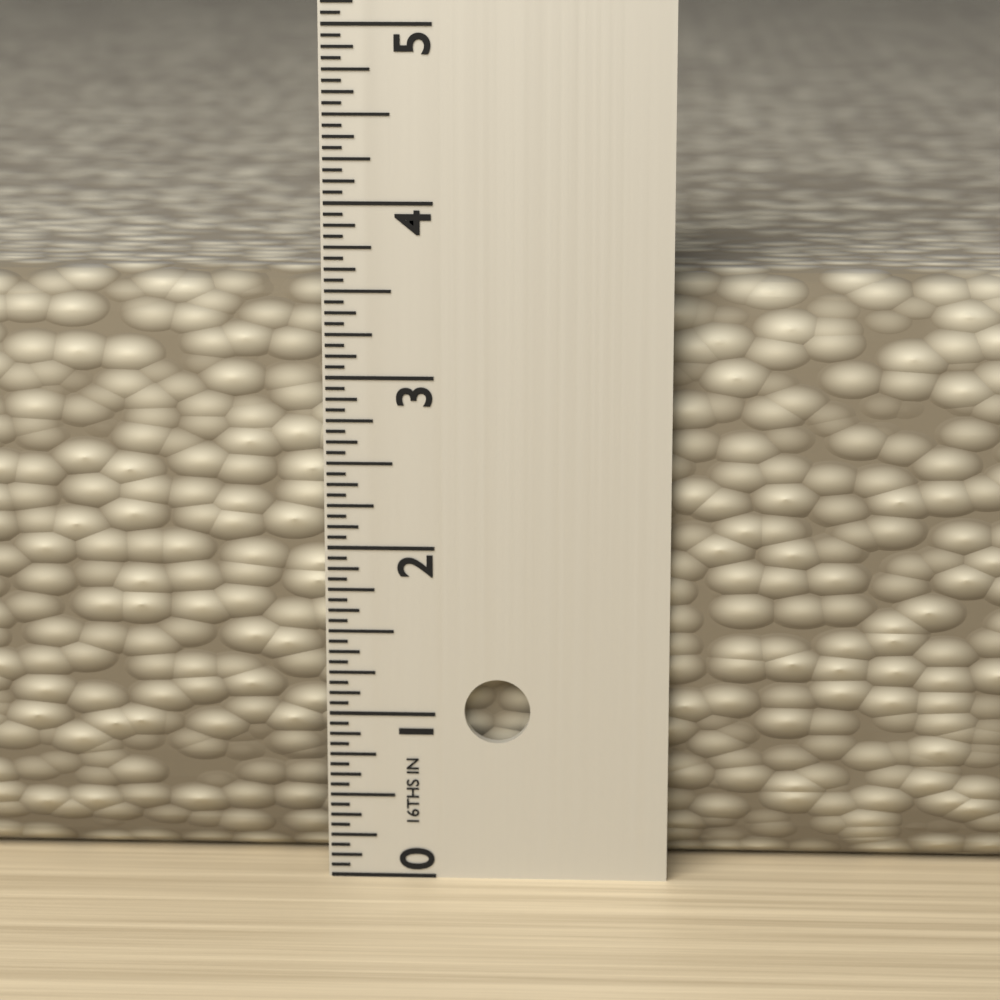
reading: 3.5625 in
